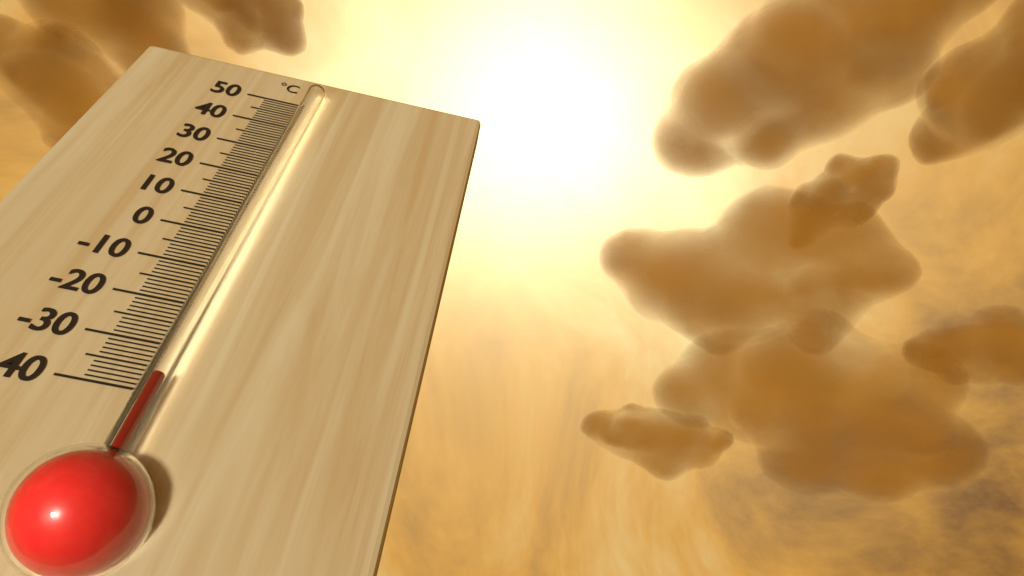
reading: -38 °C
